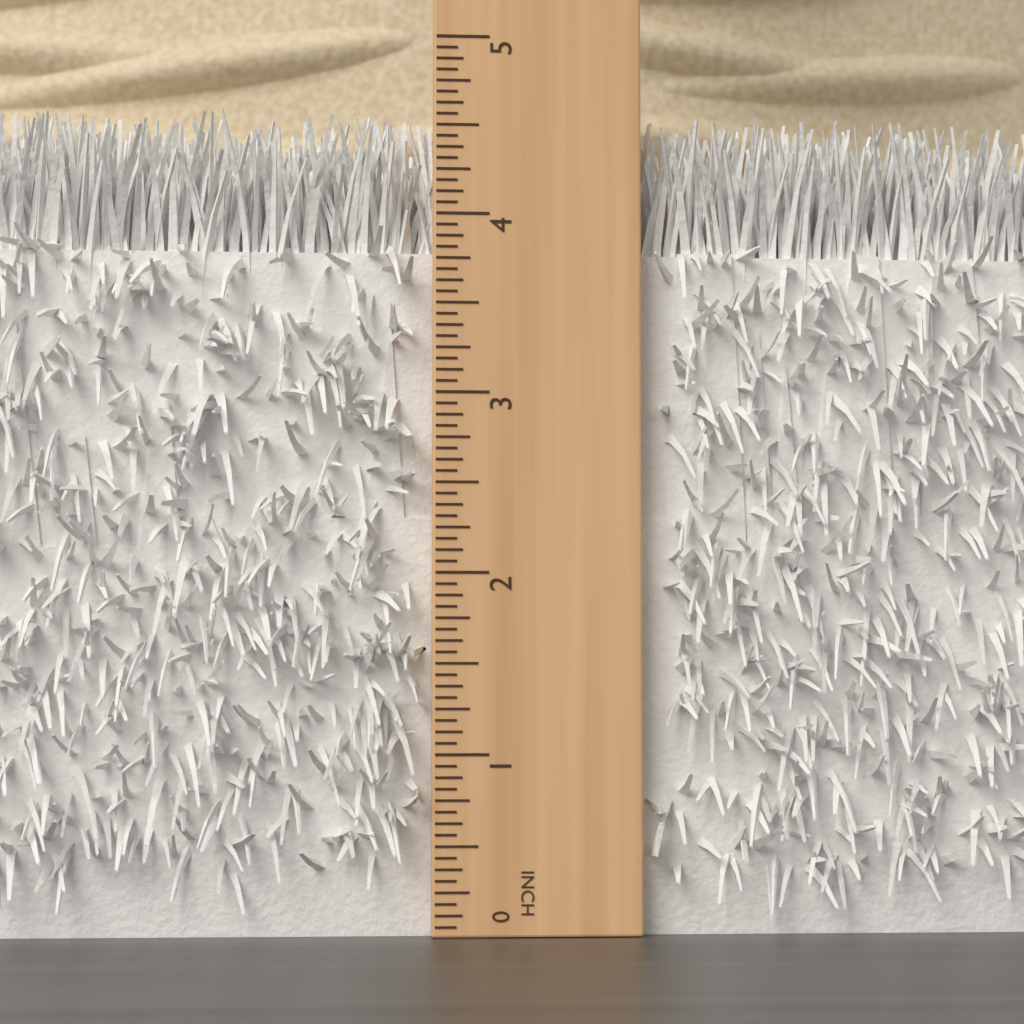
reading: 4.5625 in
